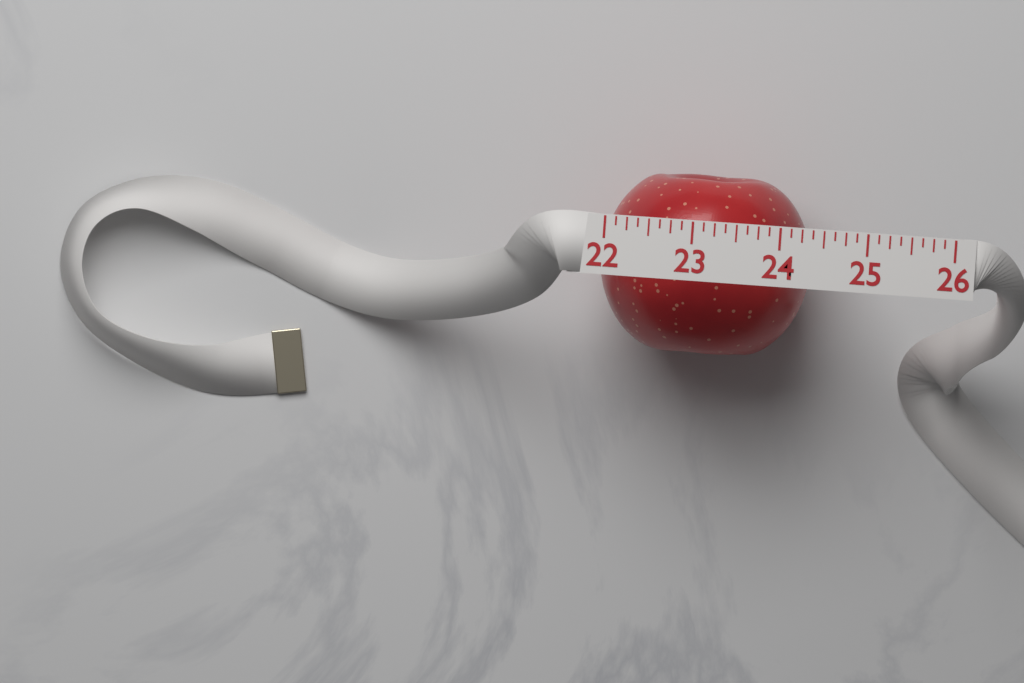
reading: 24.375 (no unit)
